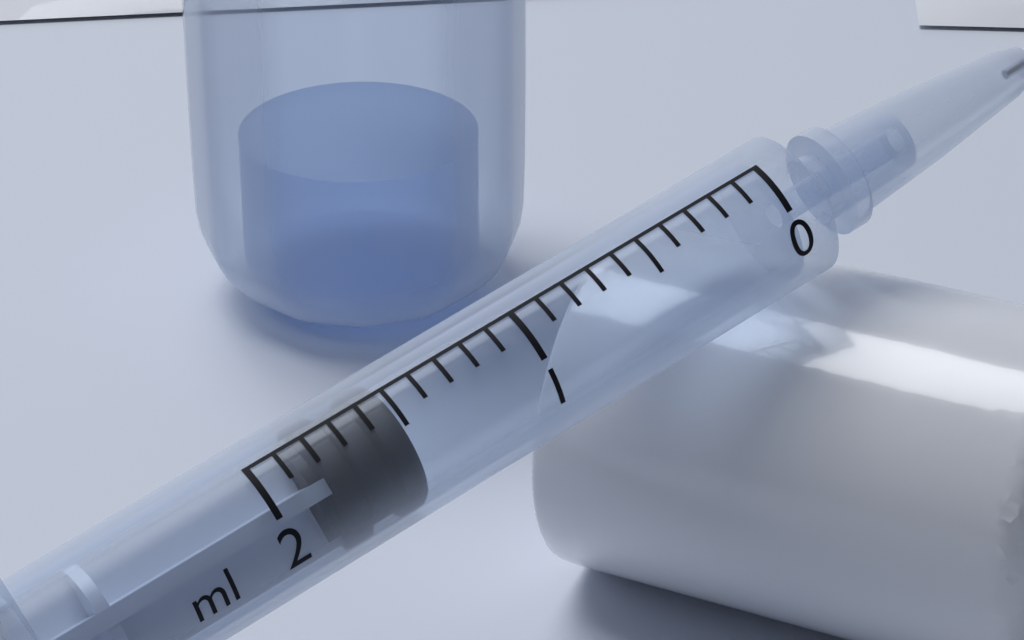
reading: 1.5 ml
